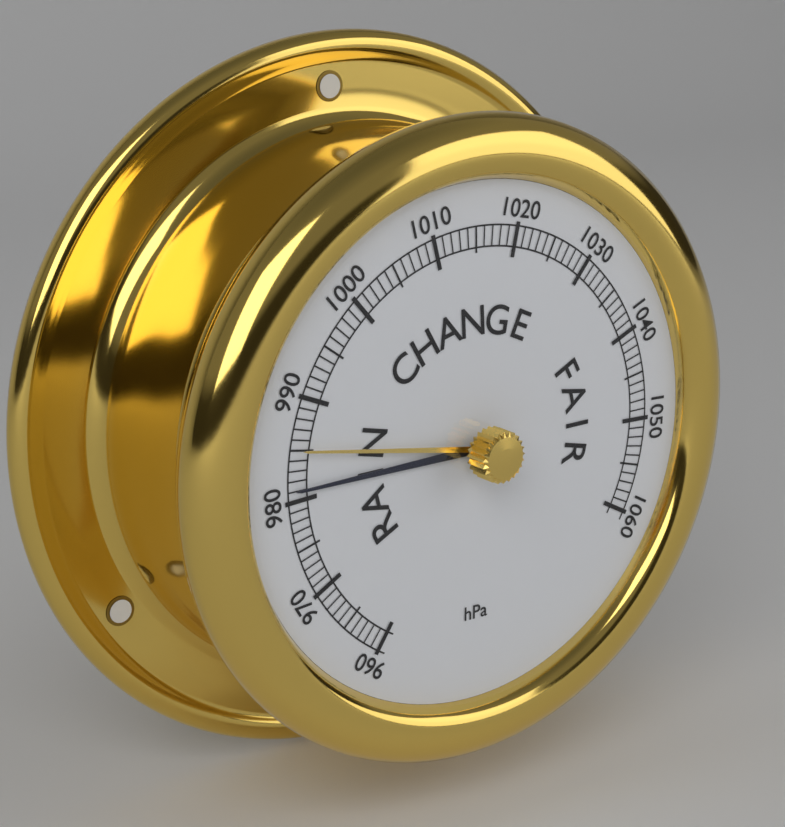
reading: 981 hPa
